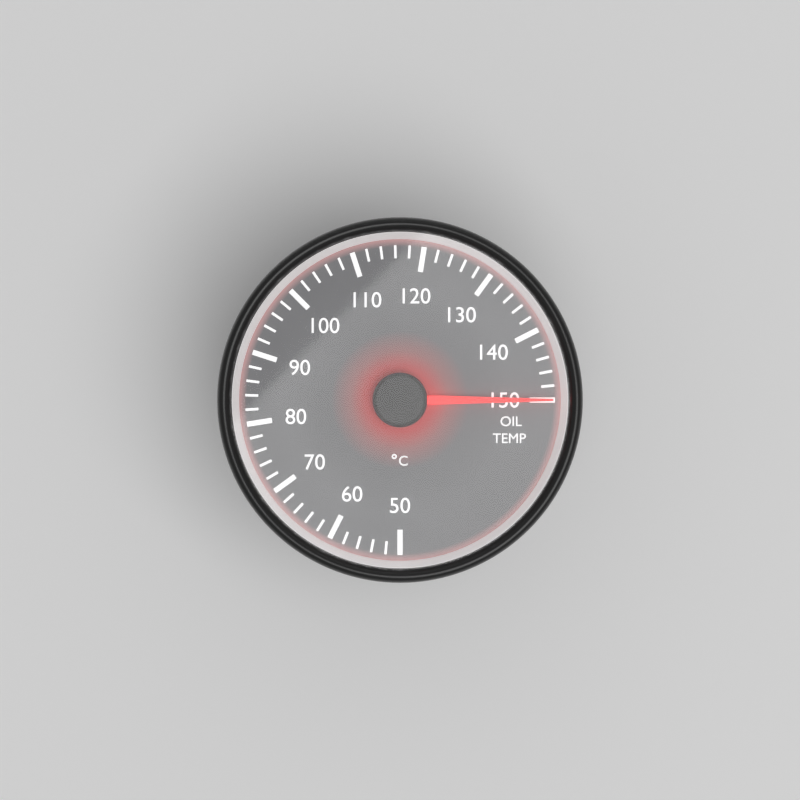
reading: 150 °C
